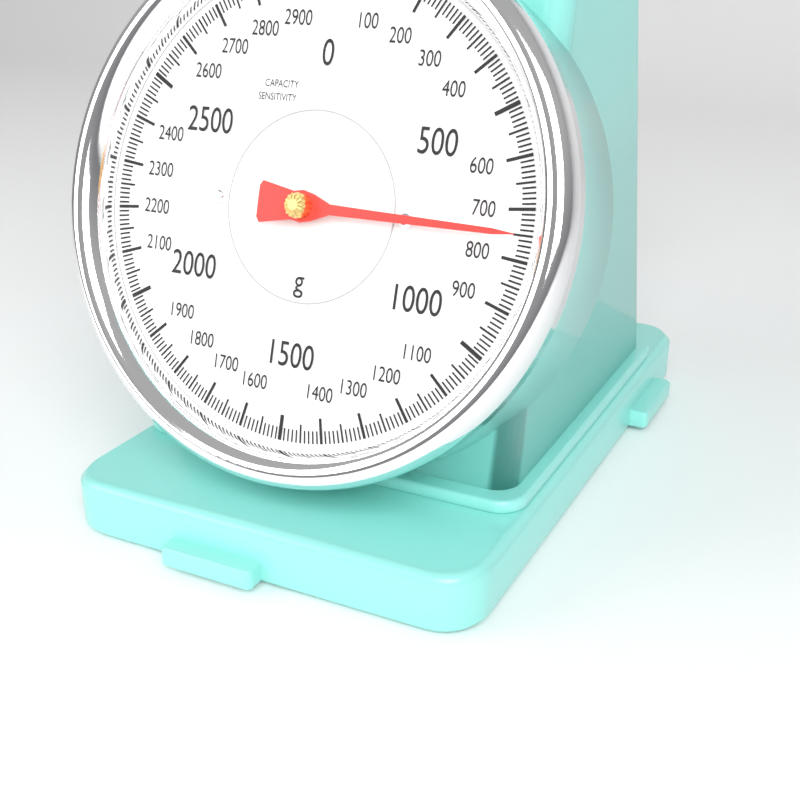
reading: 750 g
